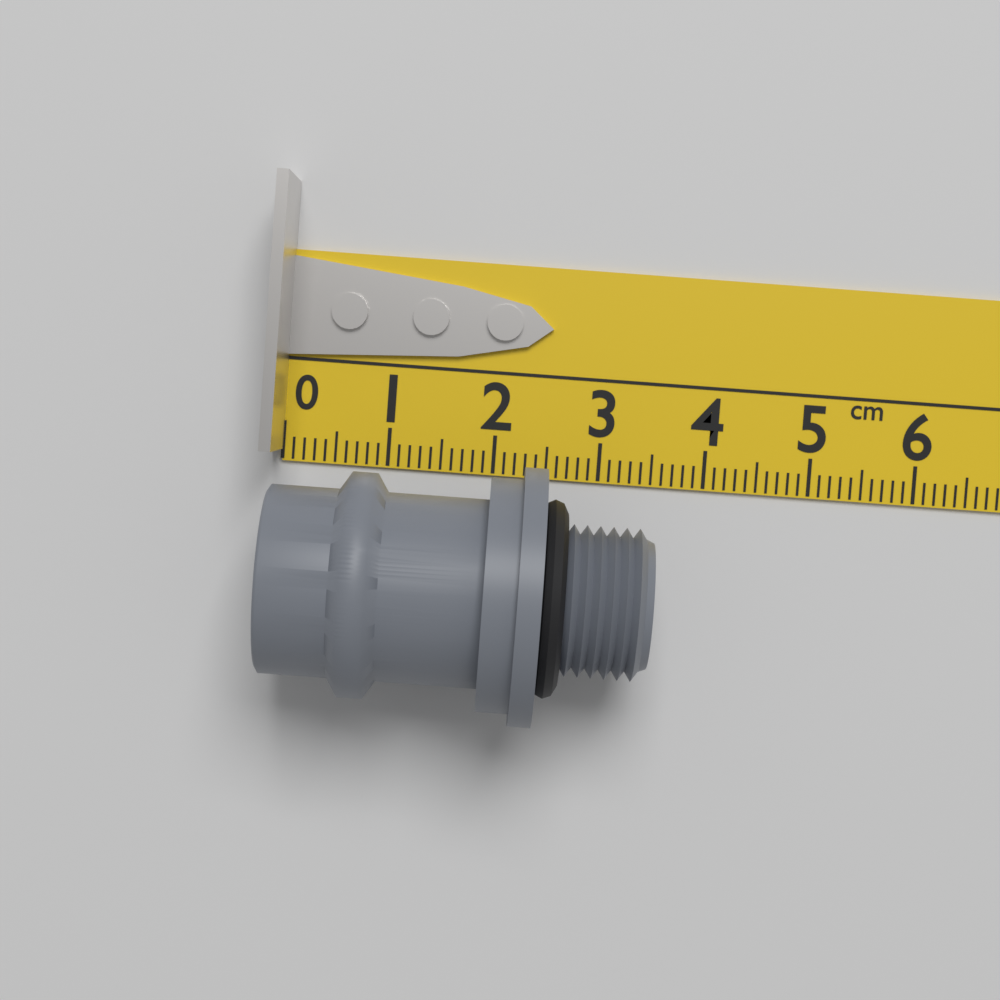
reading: 3.5 cm
